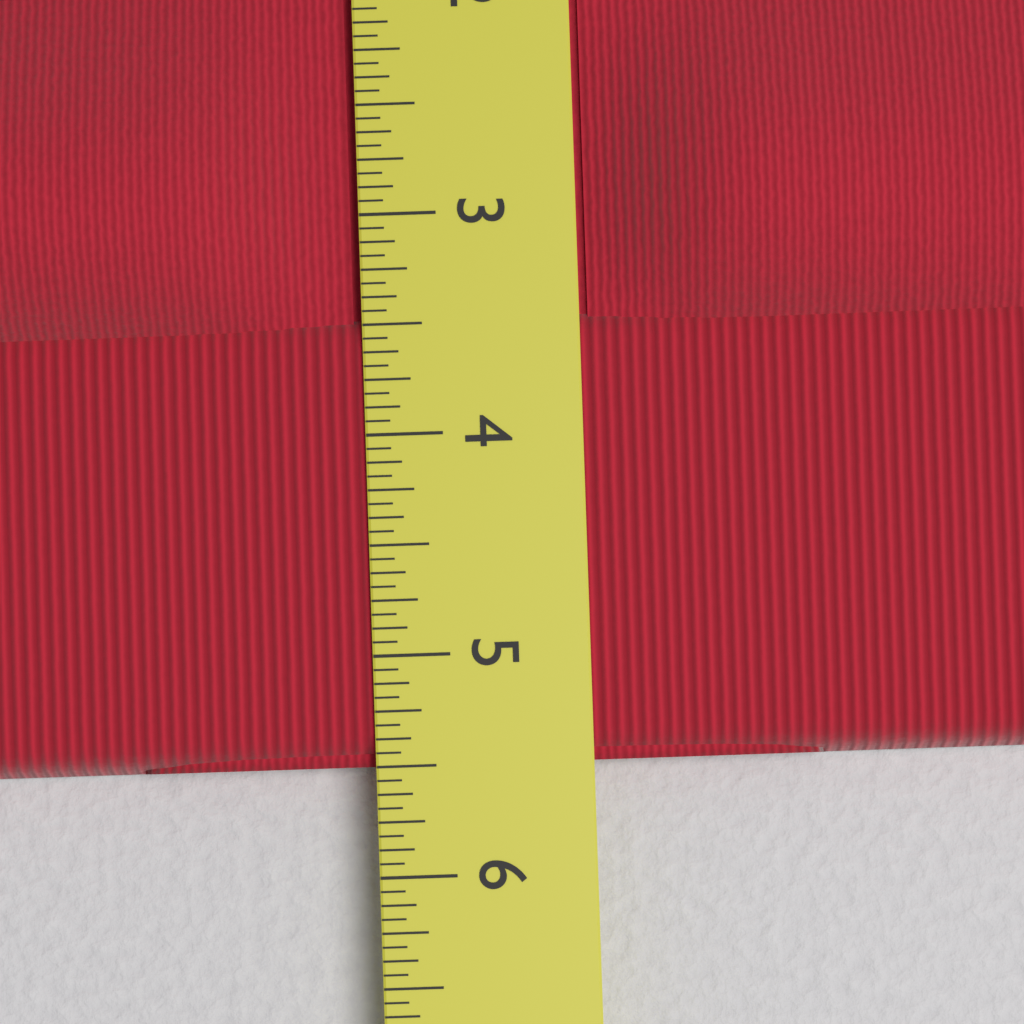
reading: 5.5000 in
